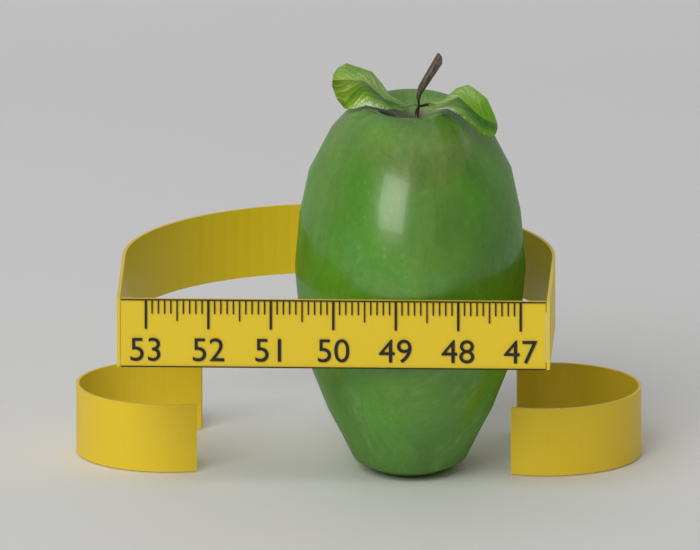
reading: 50.7 (no unit)
